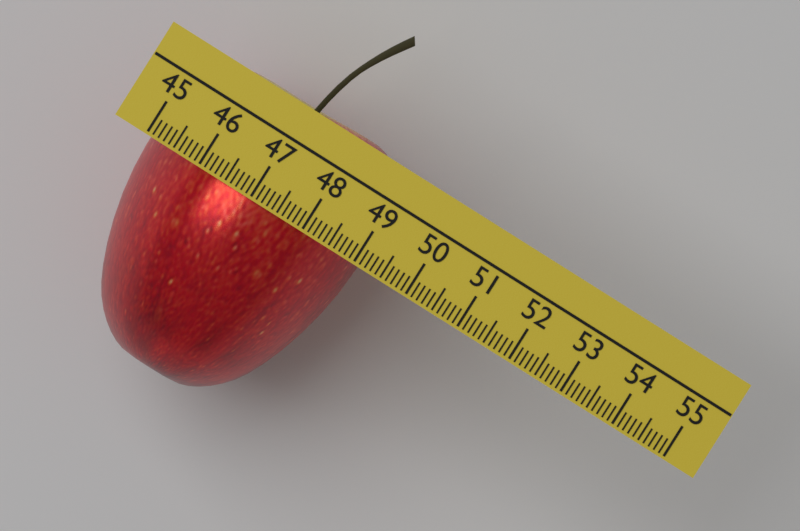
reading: 49.1 (no unit)
